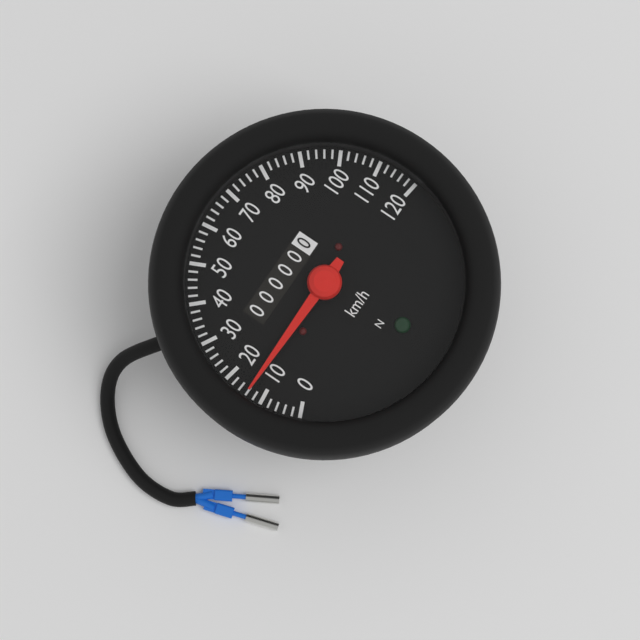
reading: 14 km/h
